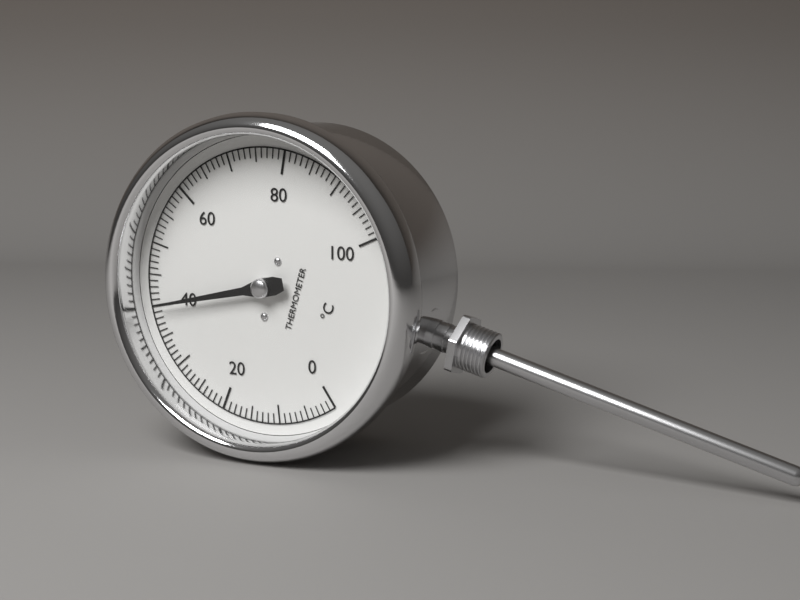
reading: 40 °C
